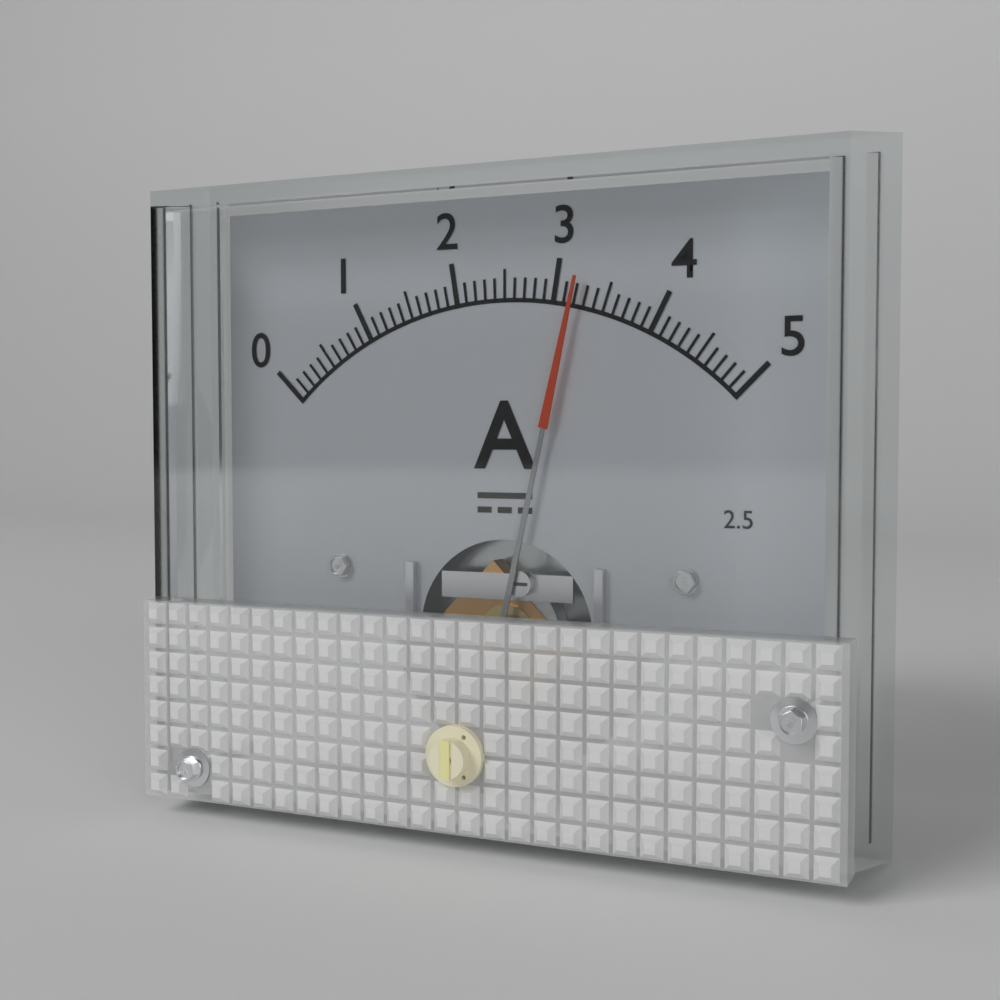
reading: 3.2 A
